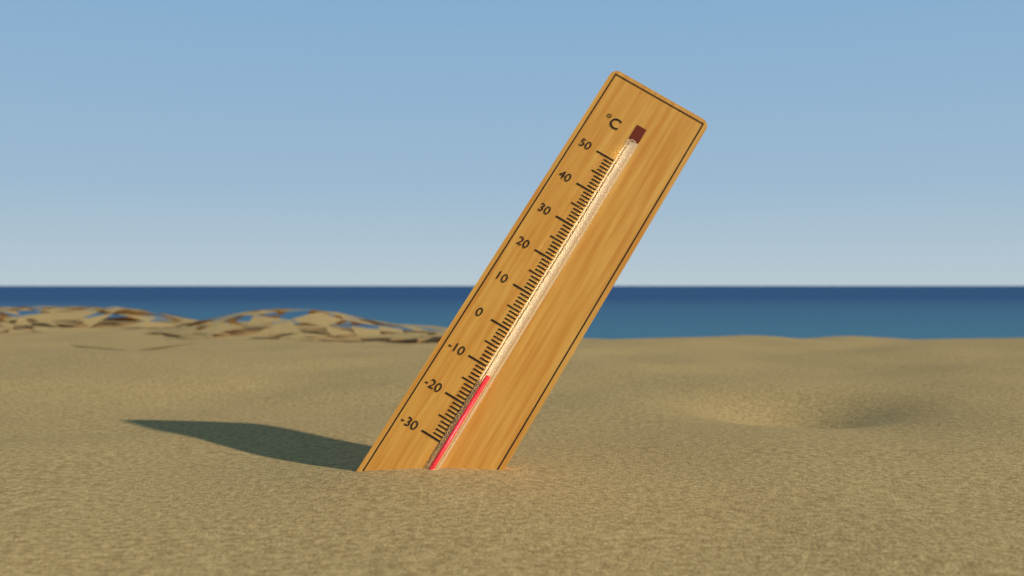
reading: -12 °C
